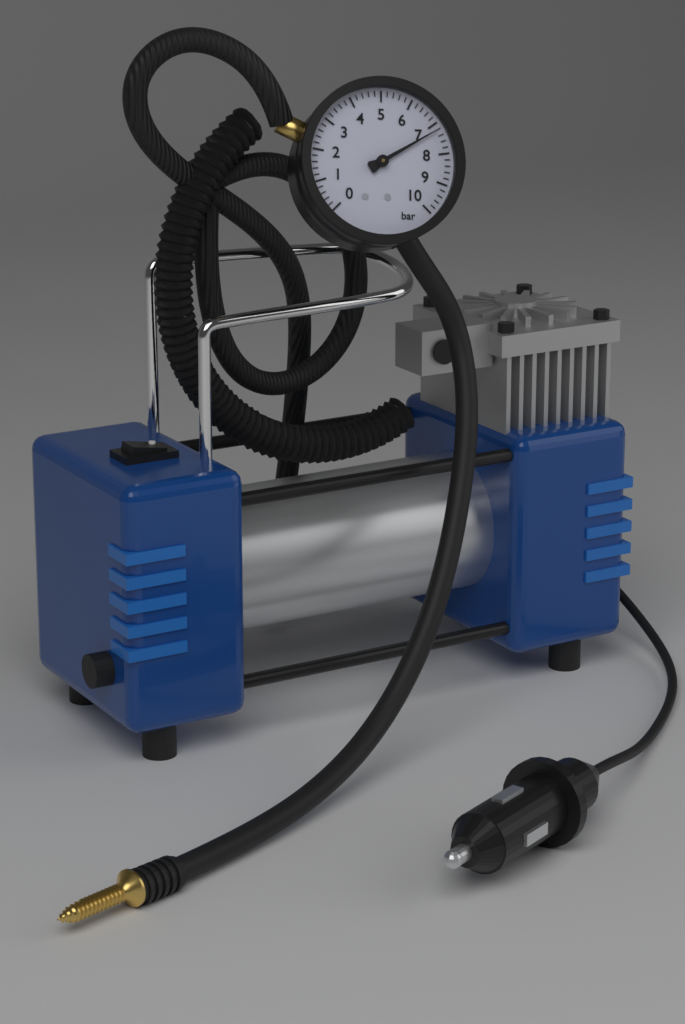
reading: 7.2 bar
